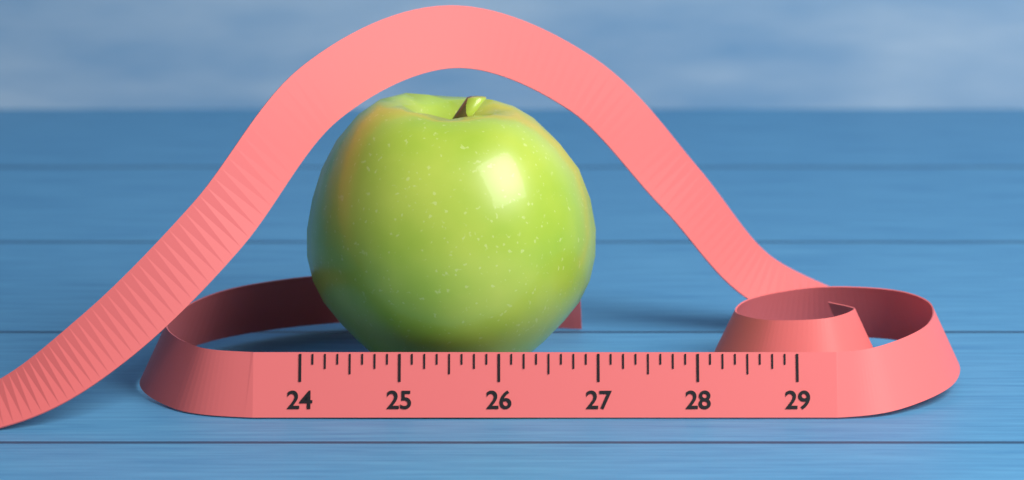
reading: 27.000 (no unit)
